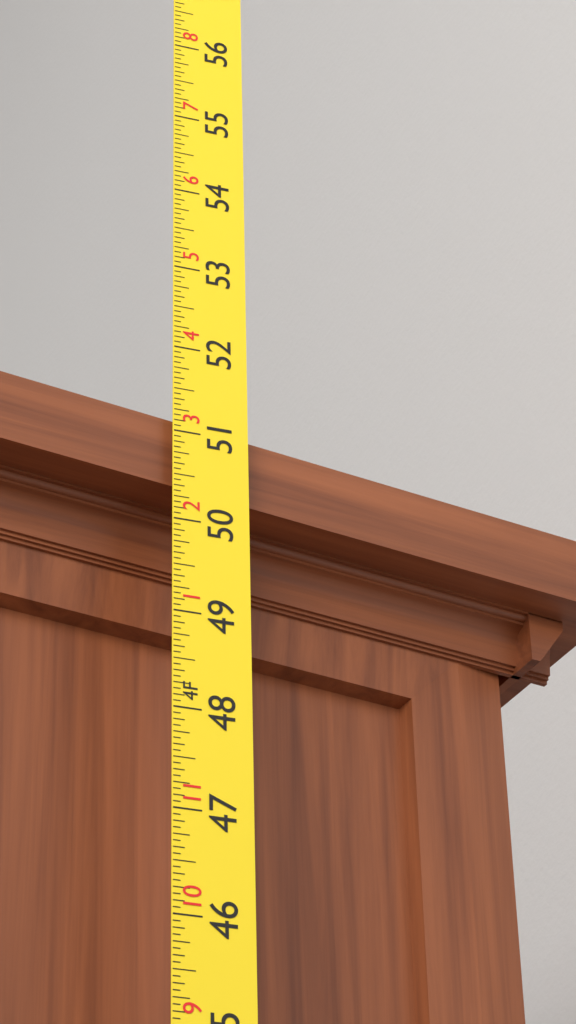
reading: 51.1875 in
